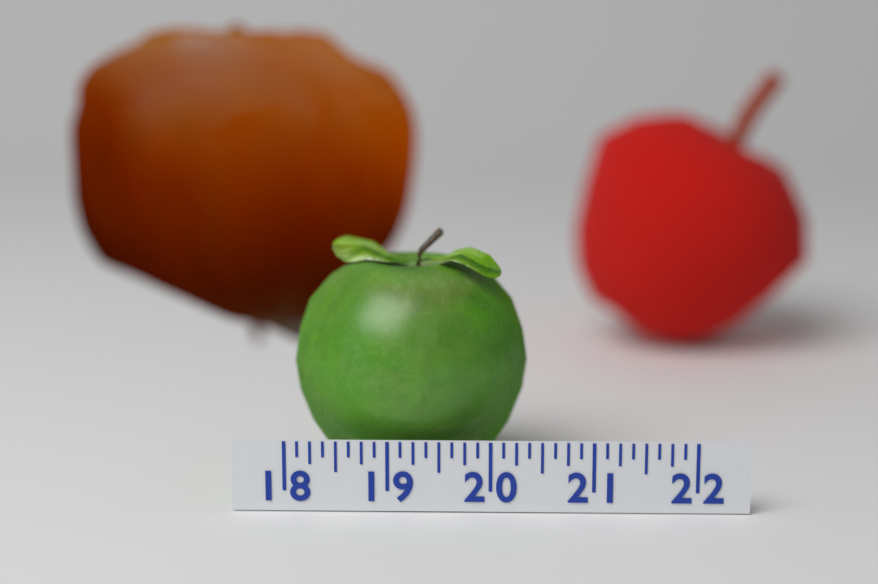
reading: 20.375 (no unit)
